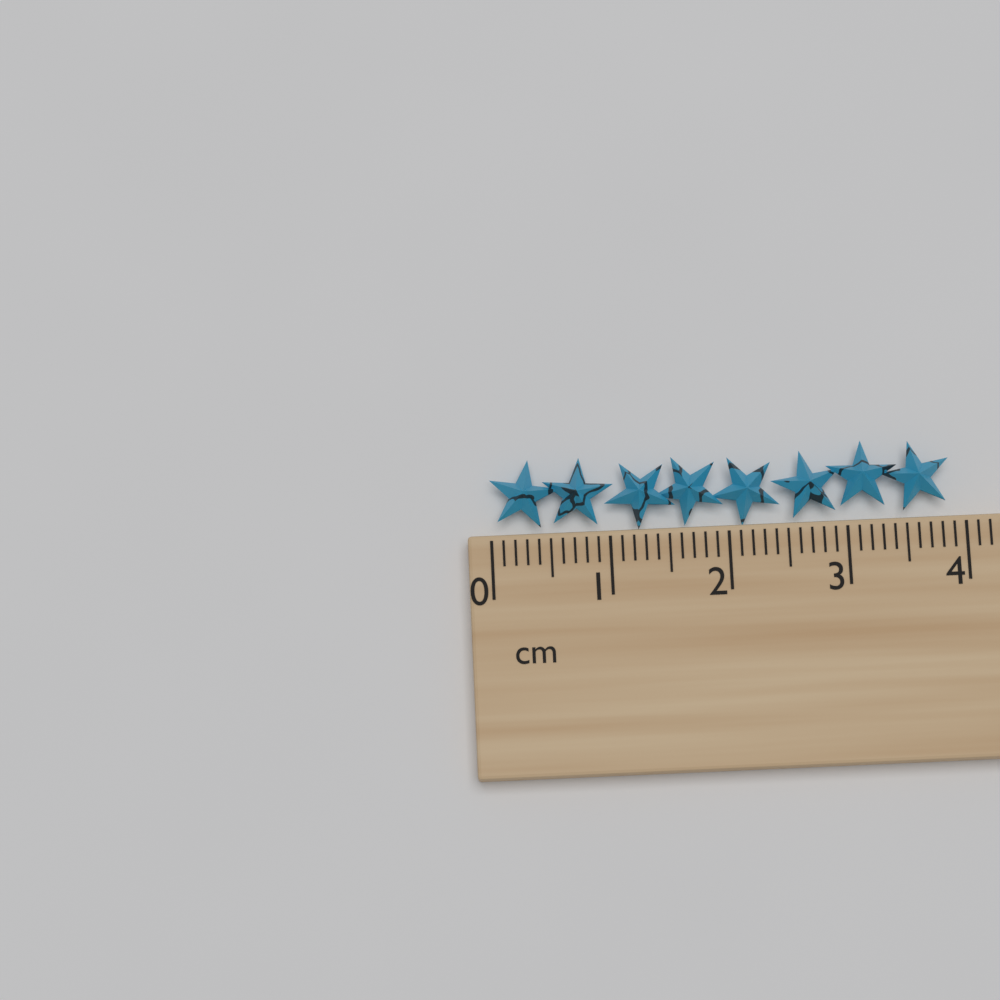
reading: 3.9 cm
